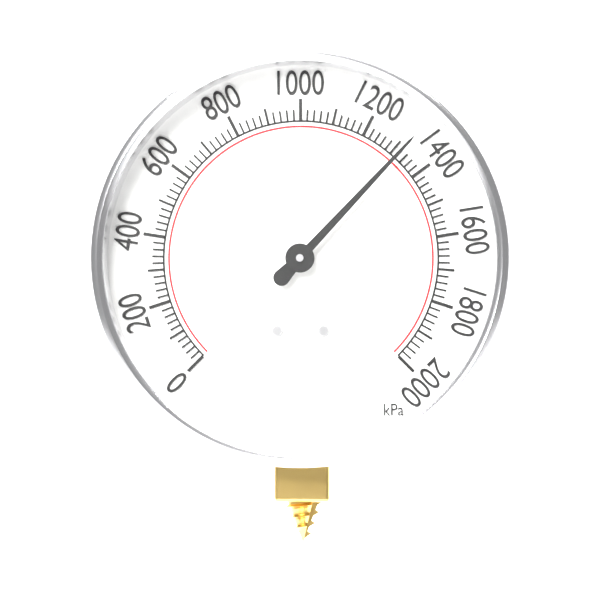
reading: 1320 kPa
